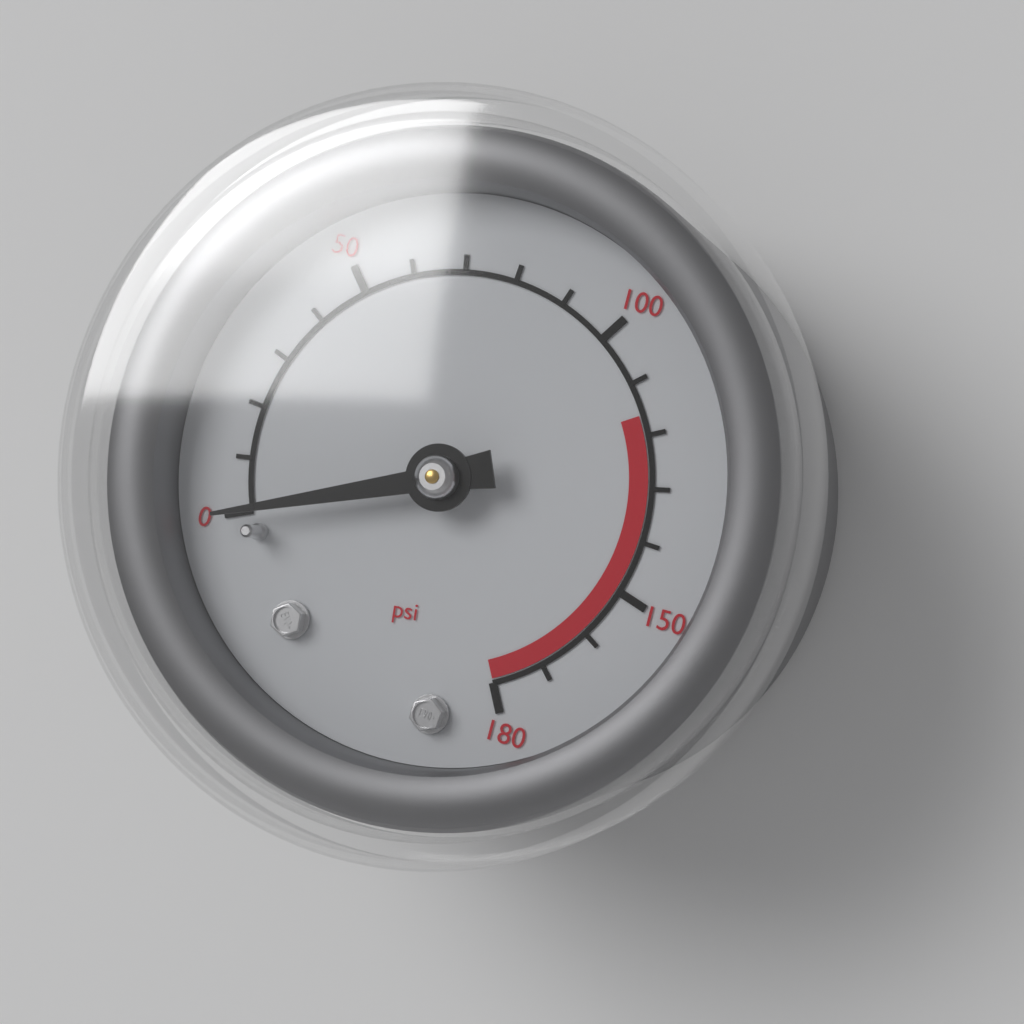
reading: 0 psi
